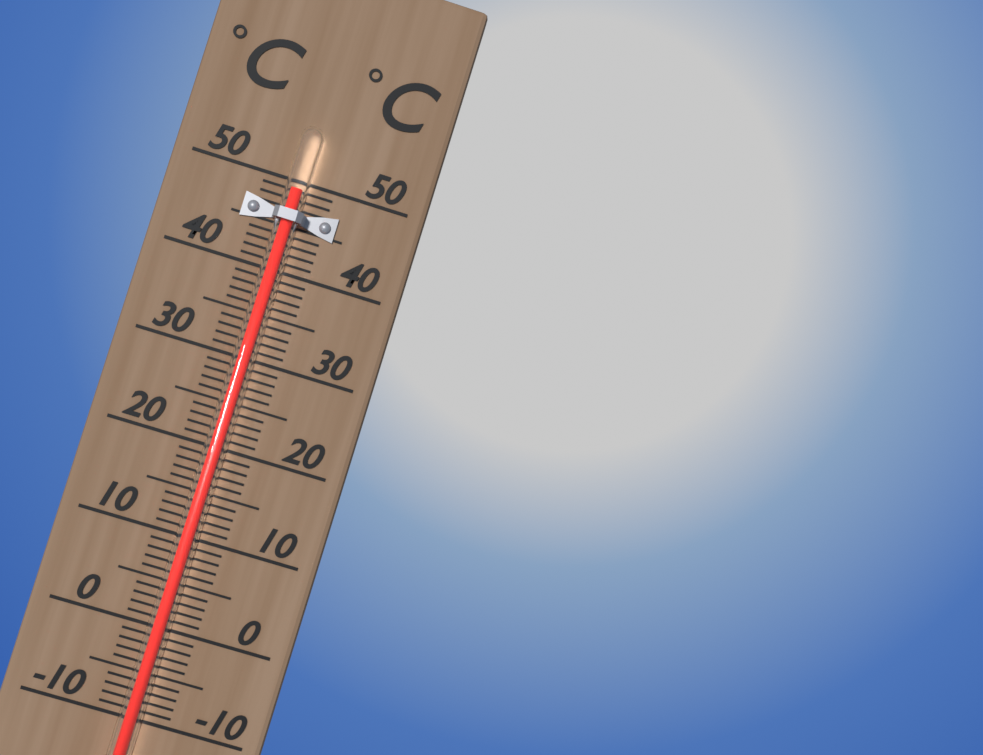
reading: 49 °C
